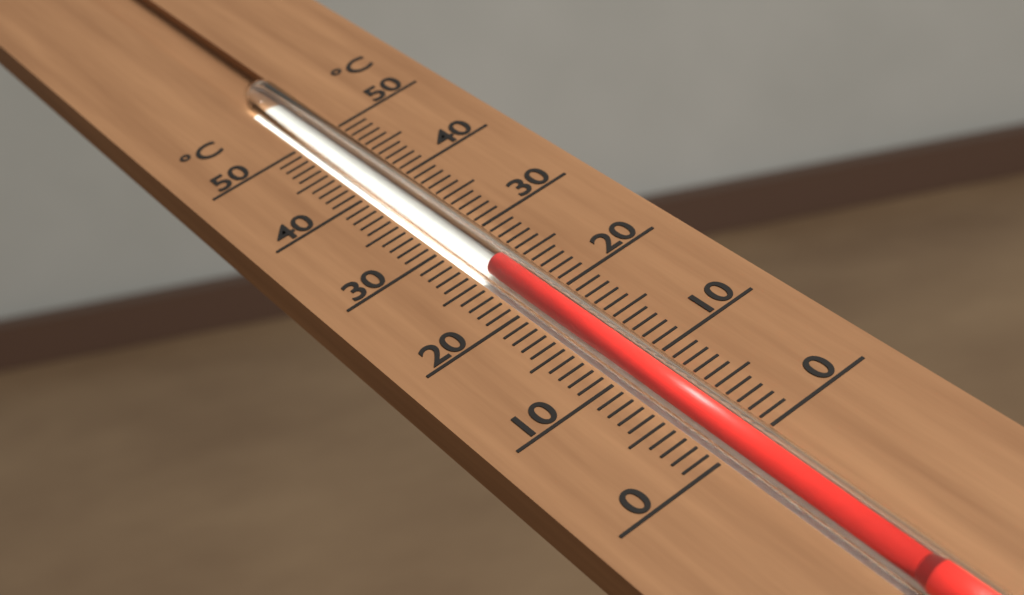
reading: 25 °C
